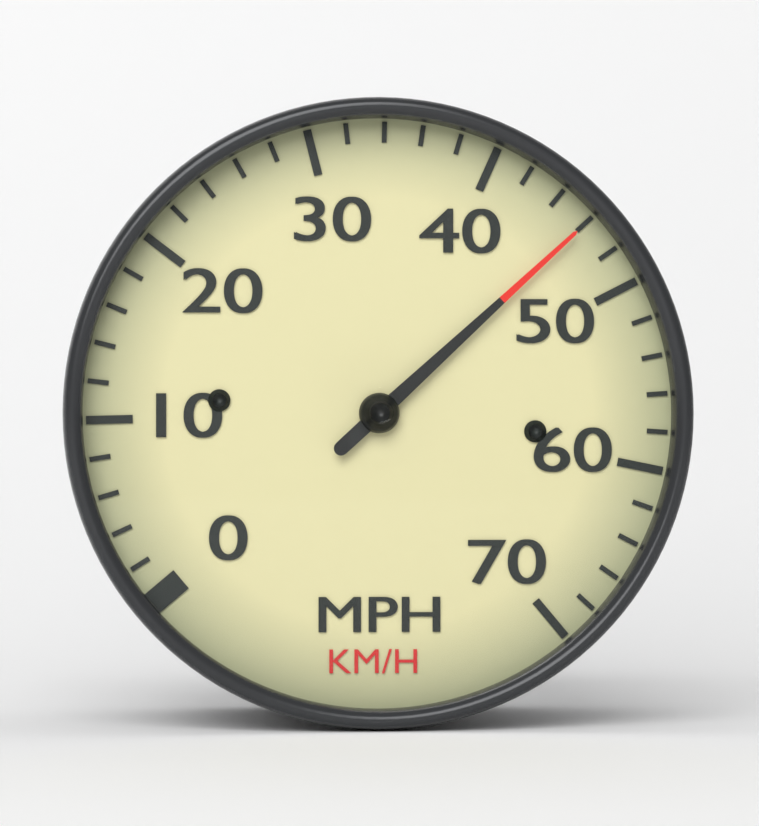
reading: 46 mph
